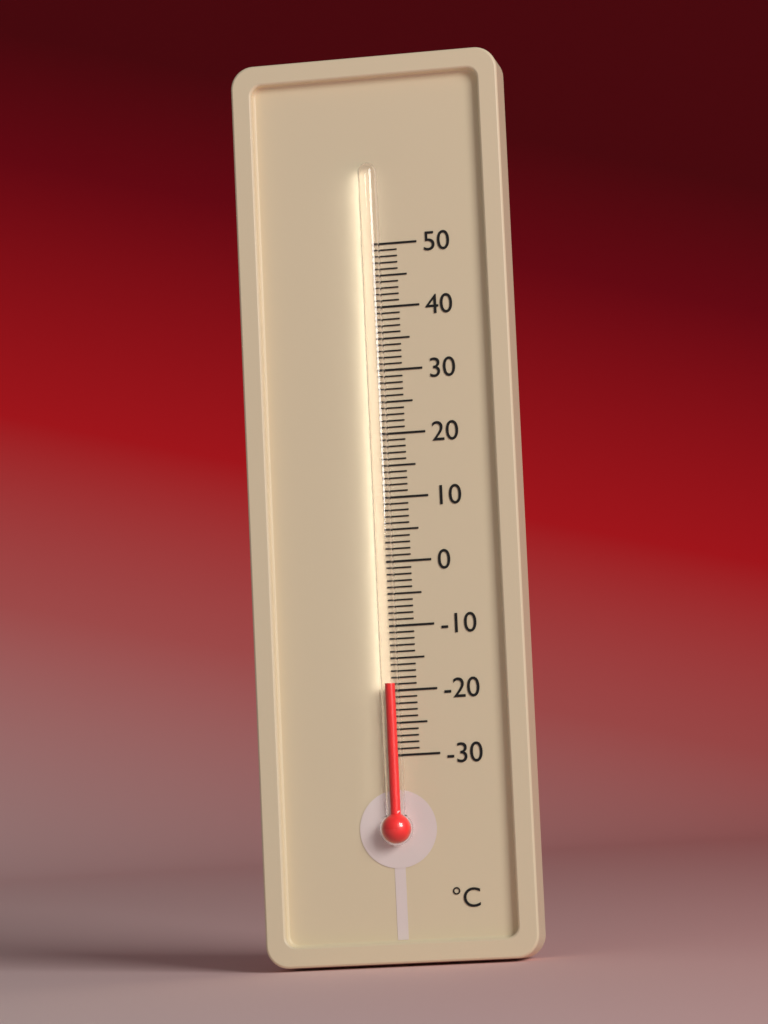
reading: -19 °C
